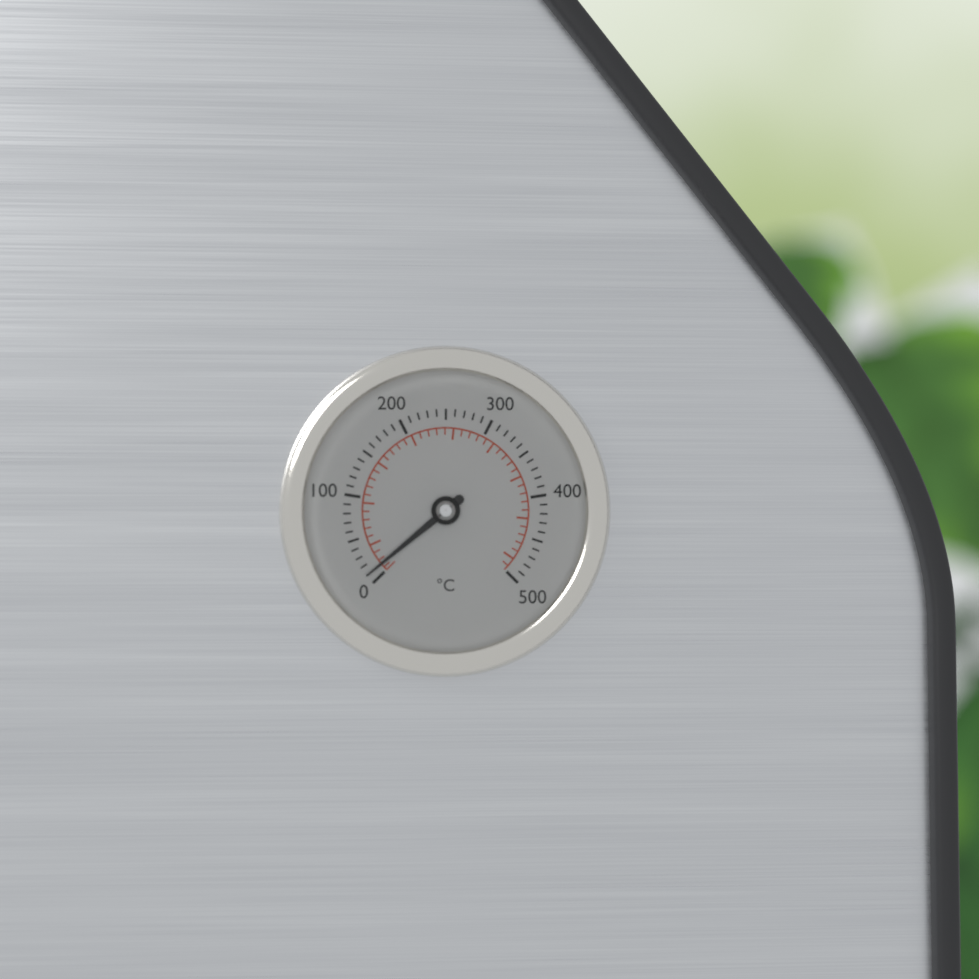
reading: 10 °C
